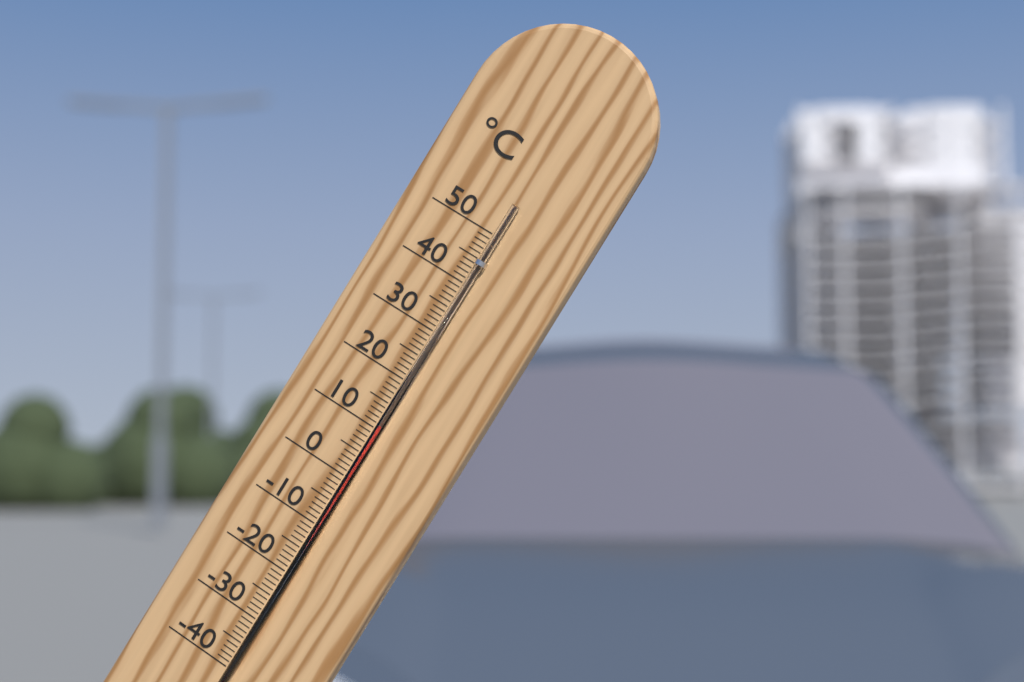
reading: 11 °C
